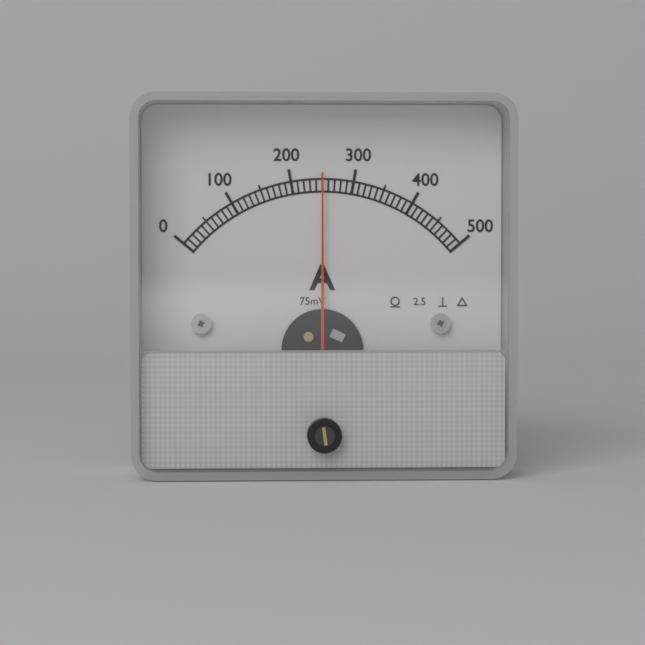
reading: 250 A
